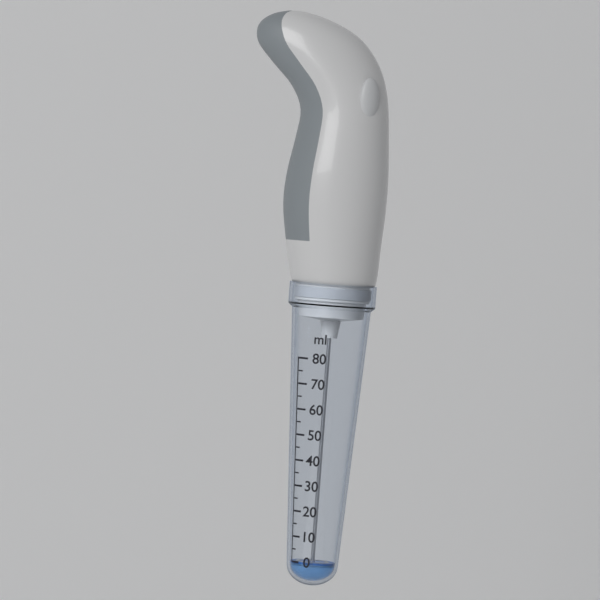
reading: 0 ml
